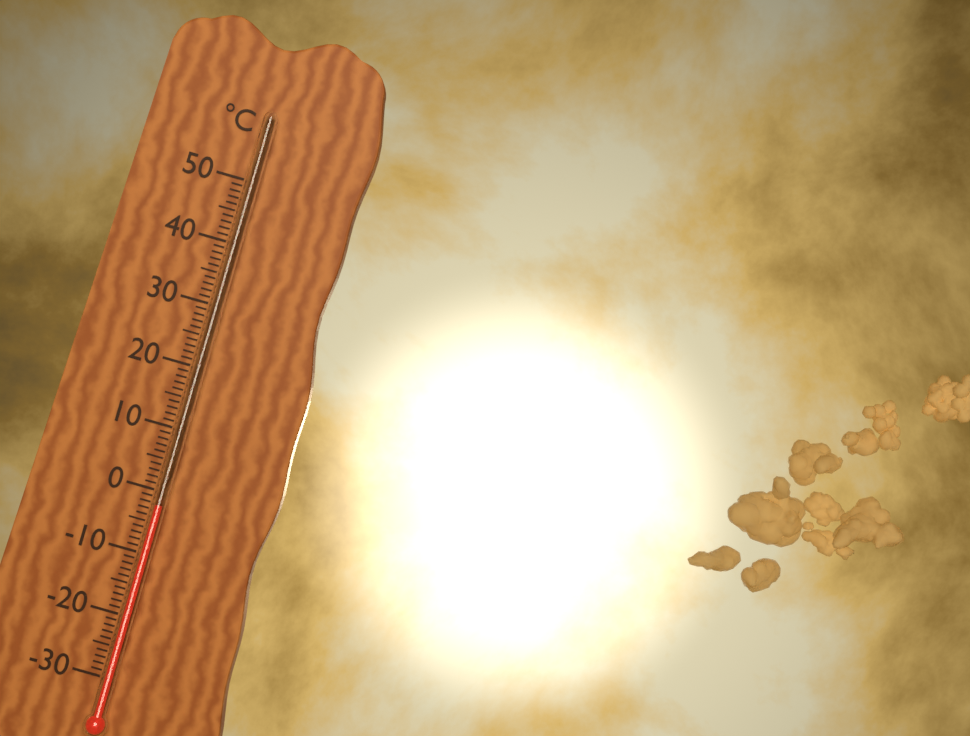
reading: -2 °C
